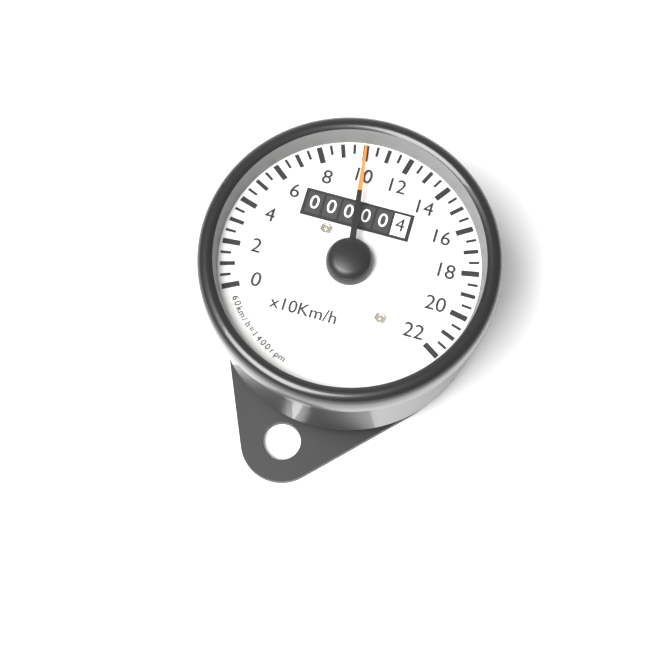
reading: 10.0 x10 km/h
